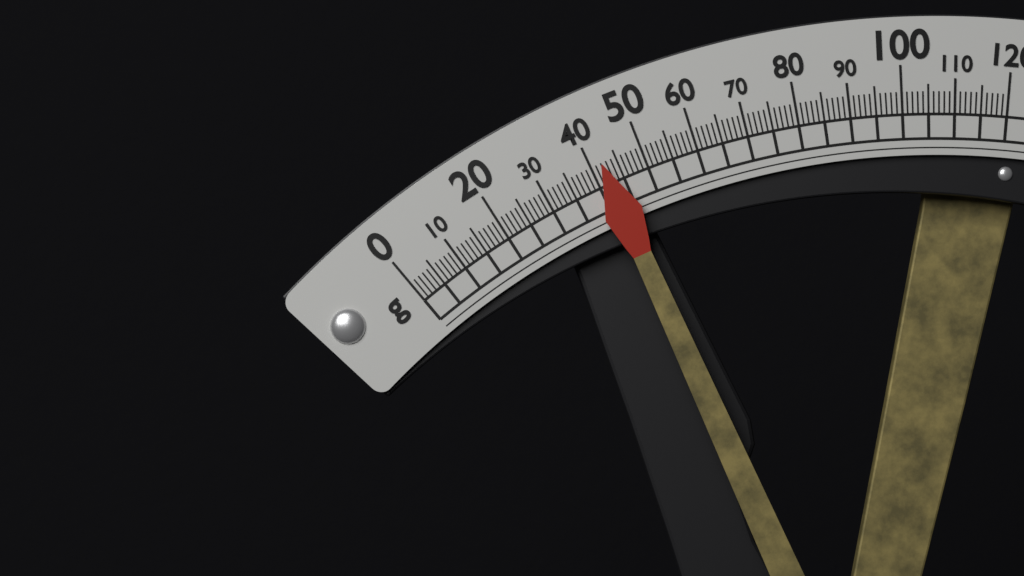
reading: 42 g
